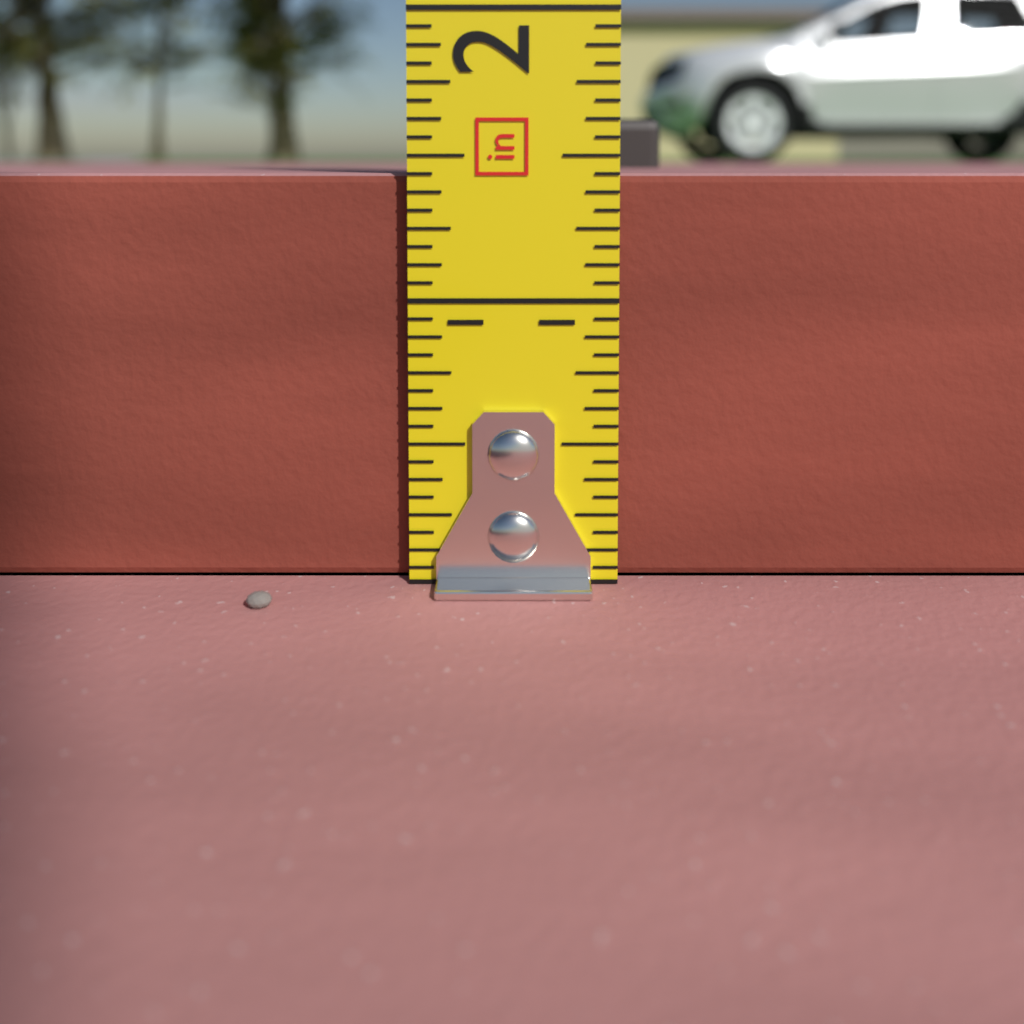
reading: 1.4375 in
